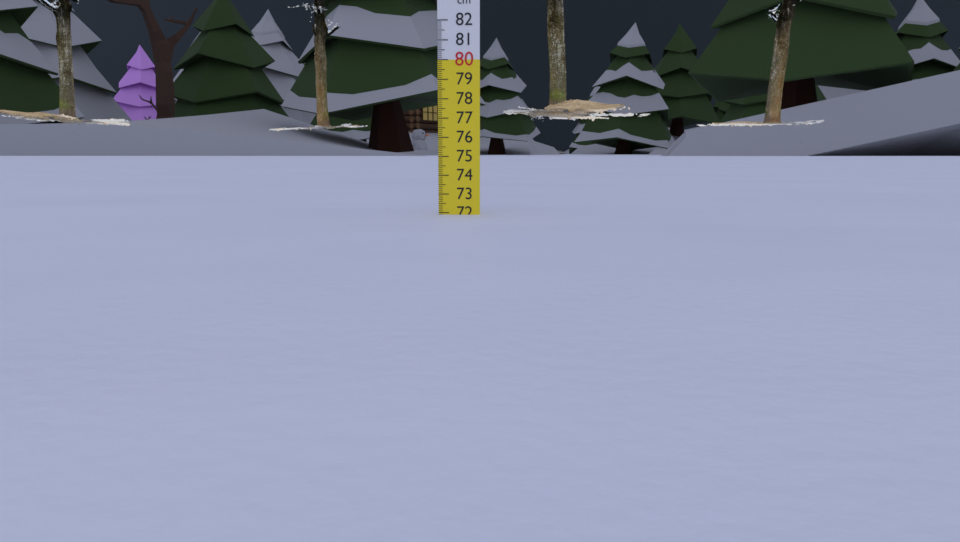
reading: 71.9 cm
